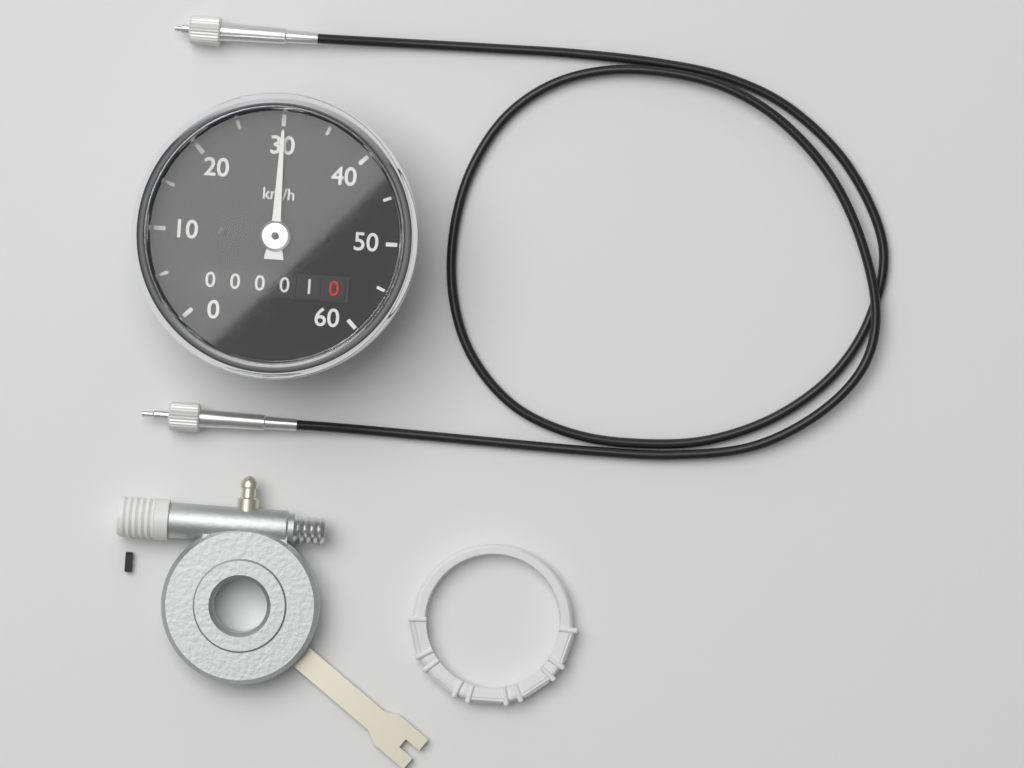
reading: 30 km/h
